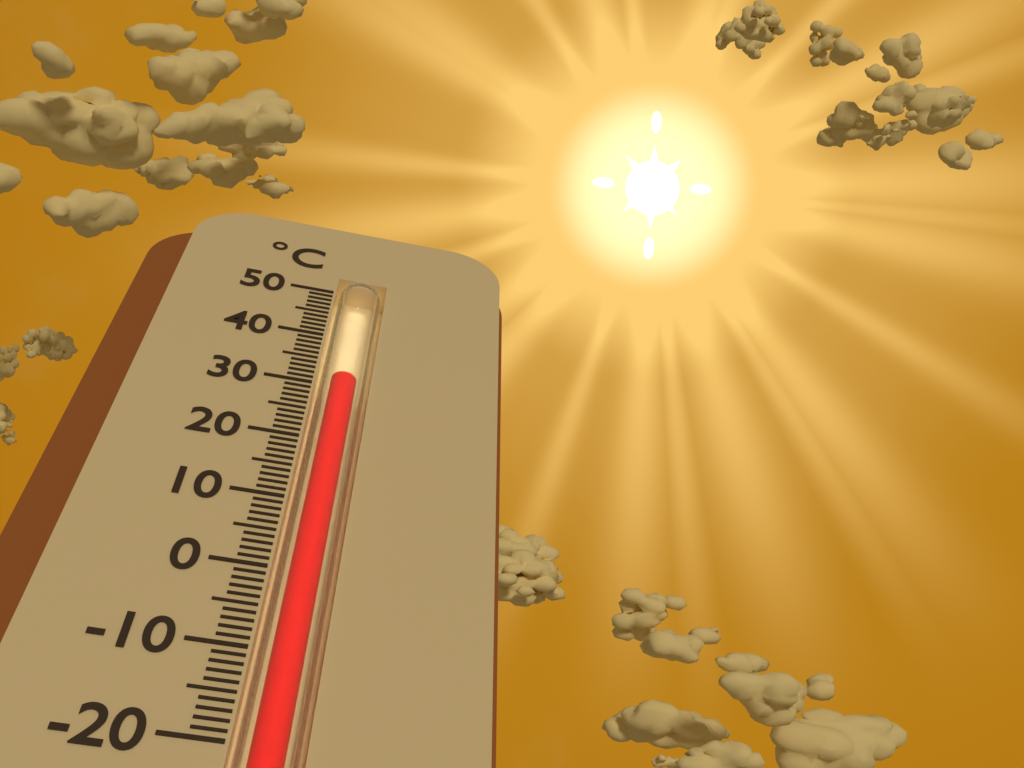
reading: 32 °C
